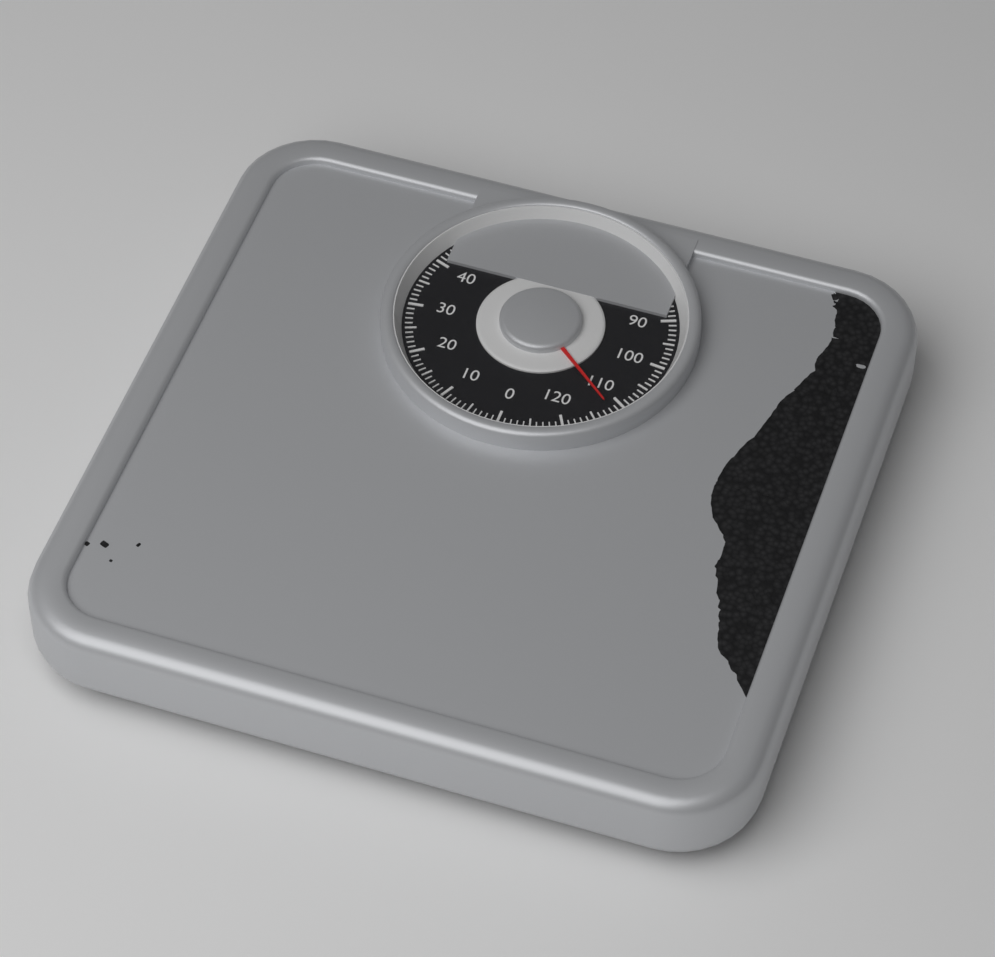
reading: 112 kg
